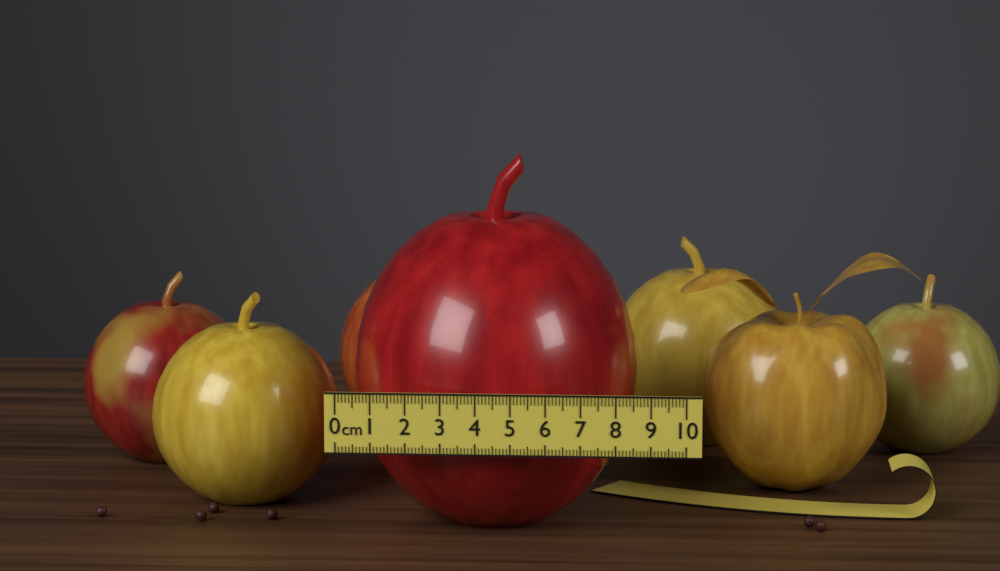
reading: 8.5 cm
